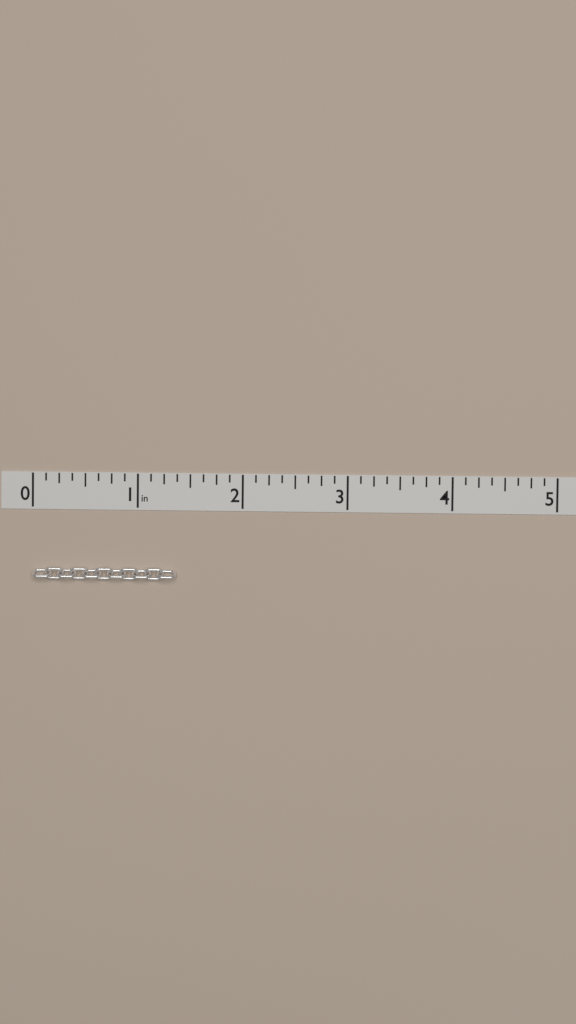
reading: 1.375 in
